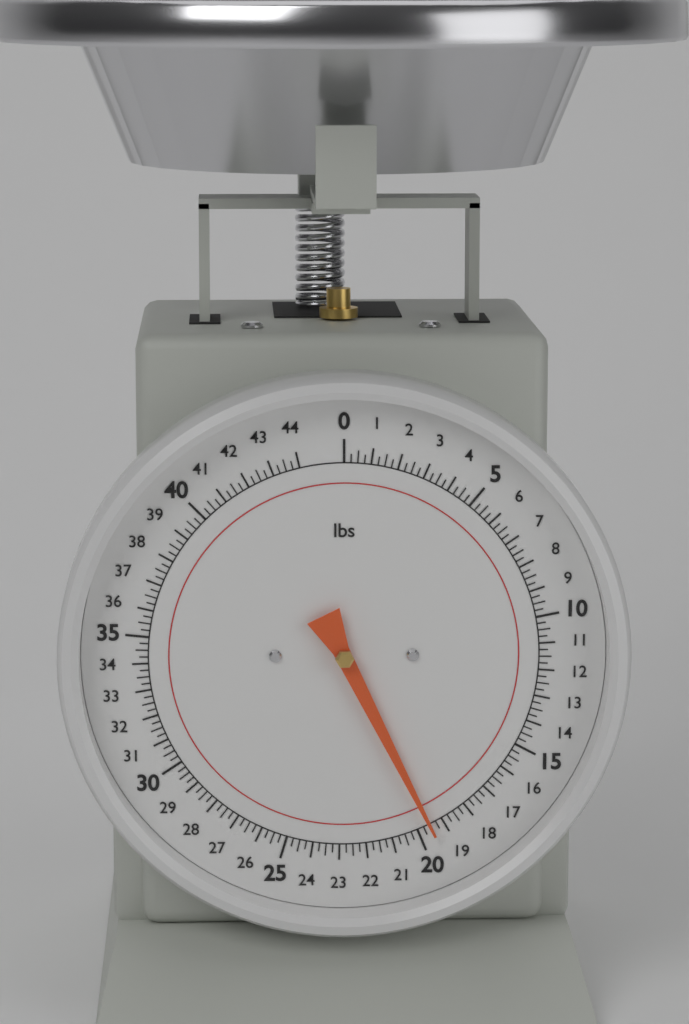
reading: 19.50 lbs
